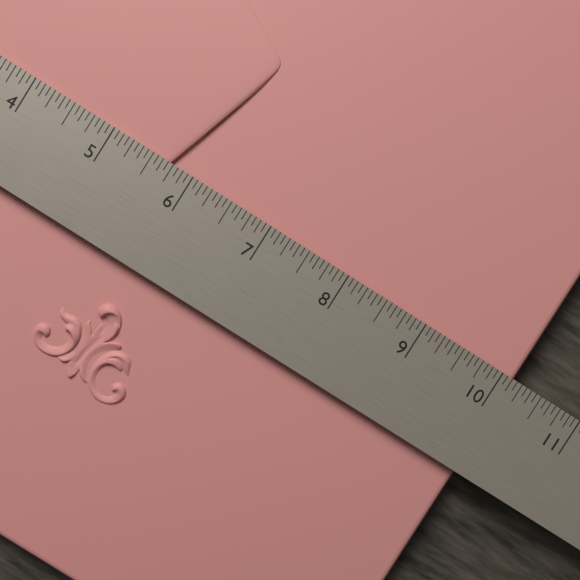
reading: 10.1875 in
